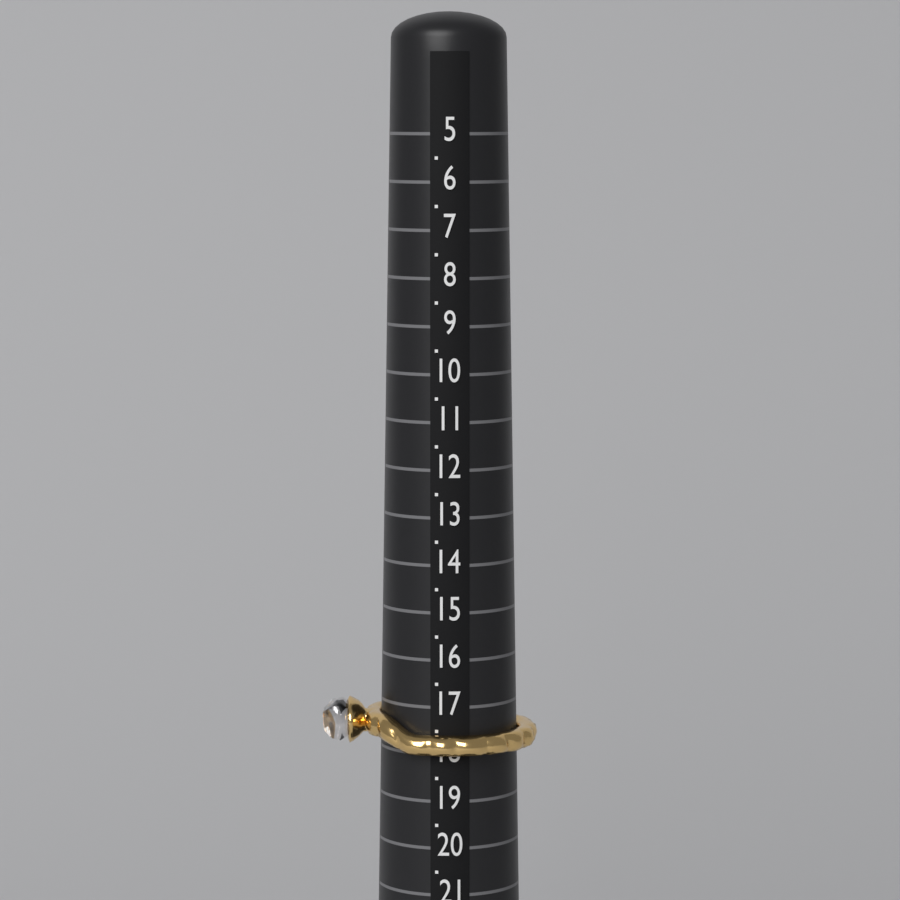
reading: 18.0 (no unit)
